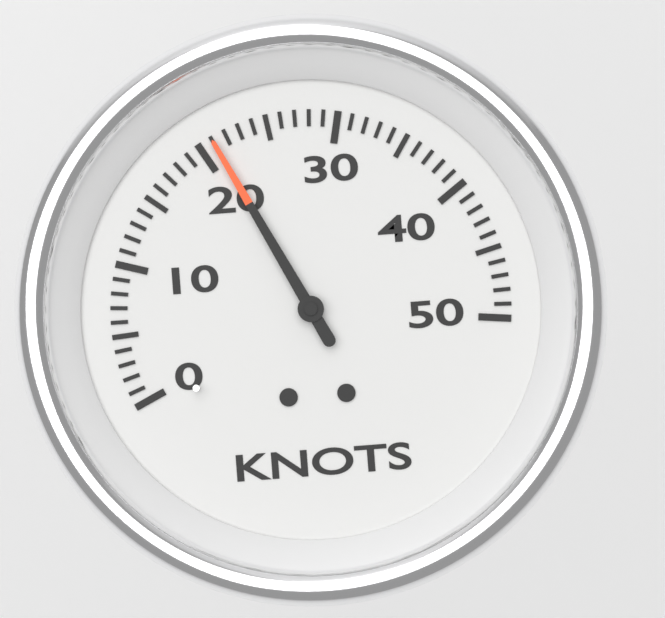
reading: 21 knots
